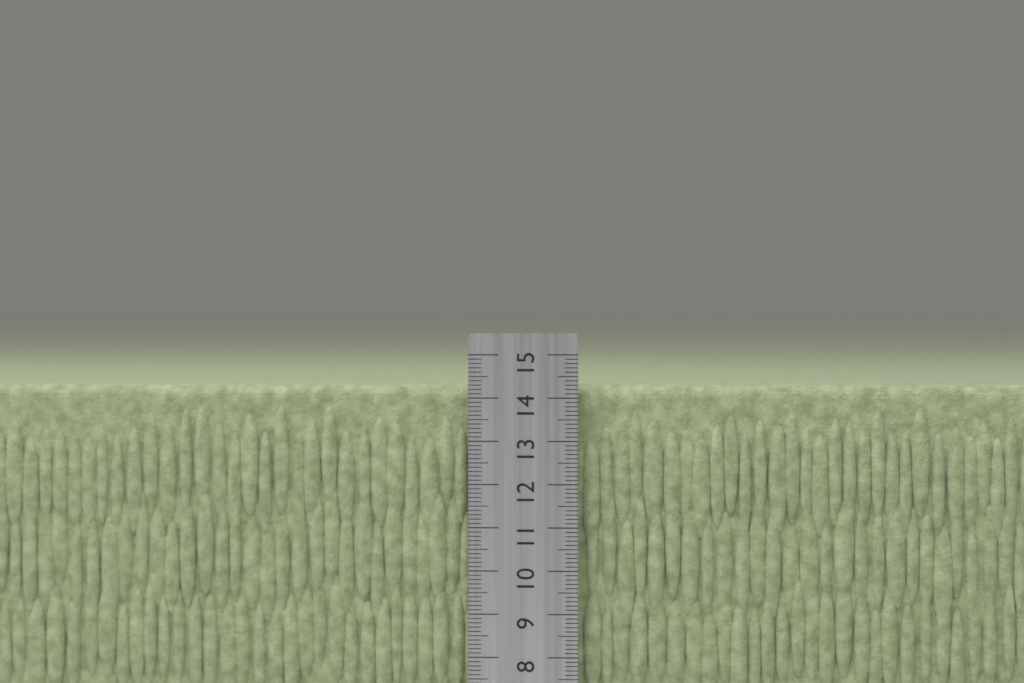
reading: 14.3 cm
